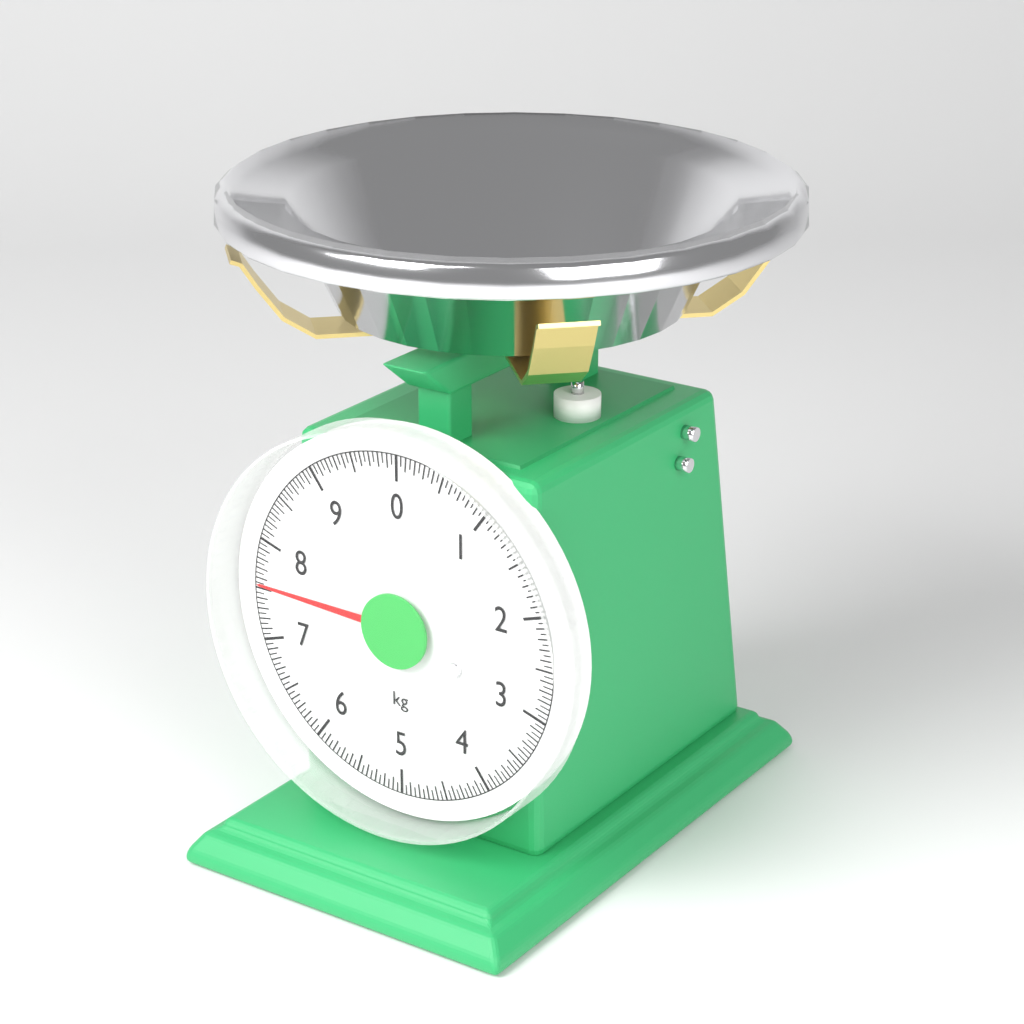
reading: 7.55 kg
